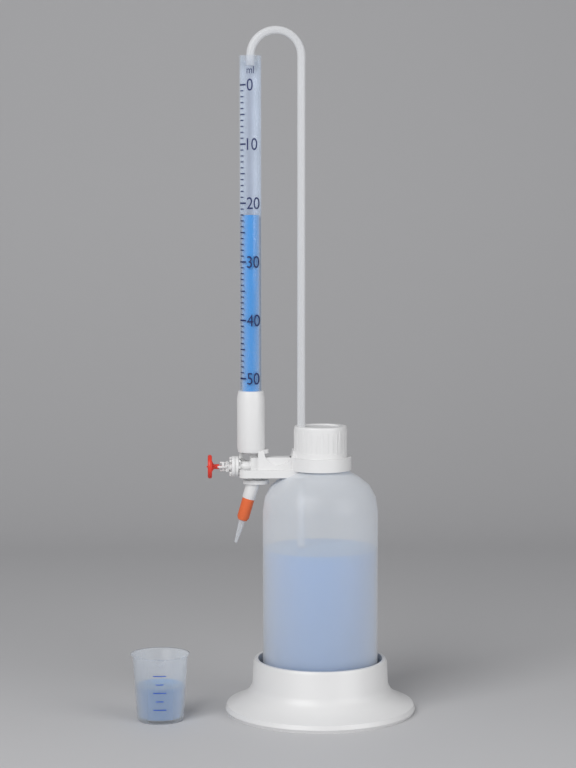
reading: 22 ml
